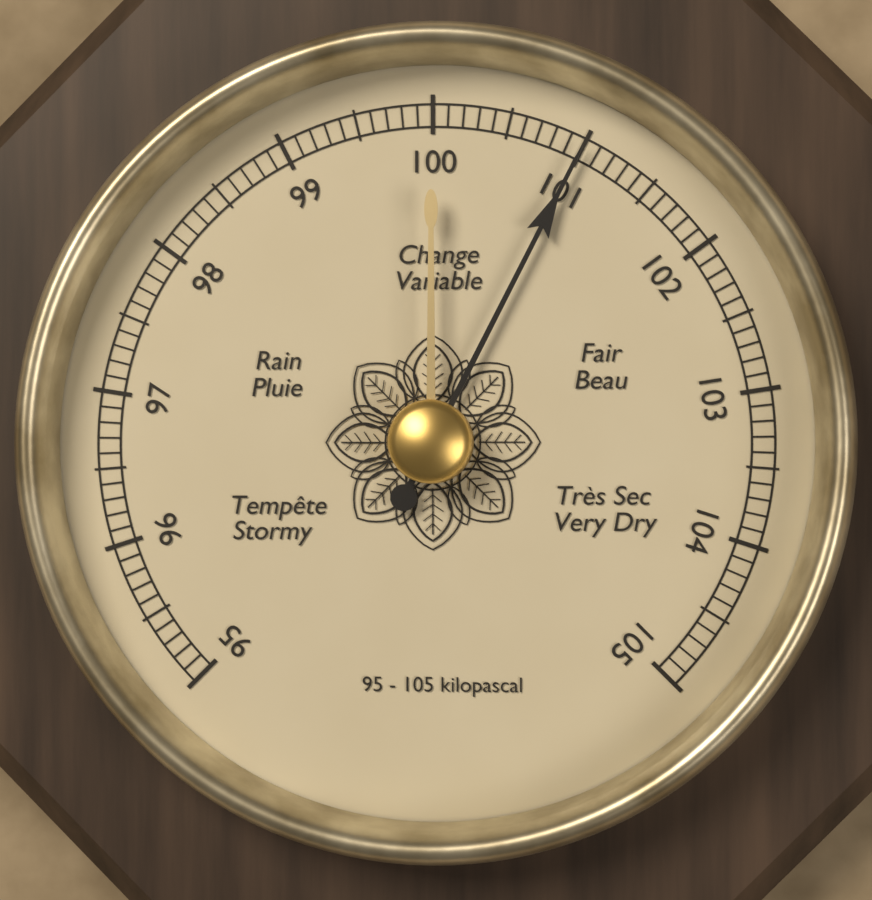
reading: 101.0 kPa
